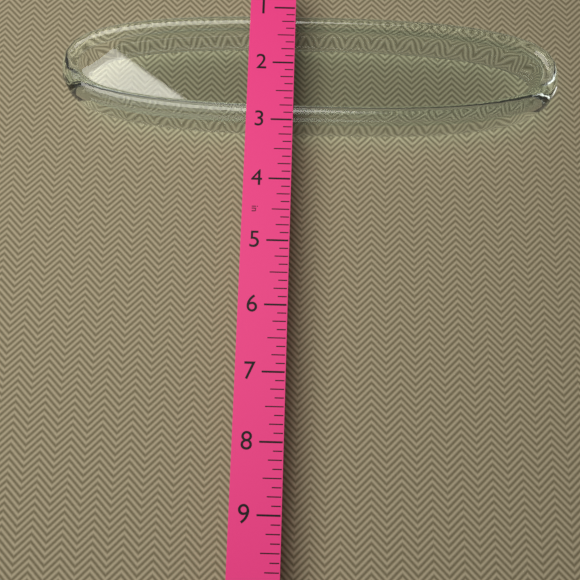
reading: 3.000 in
